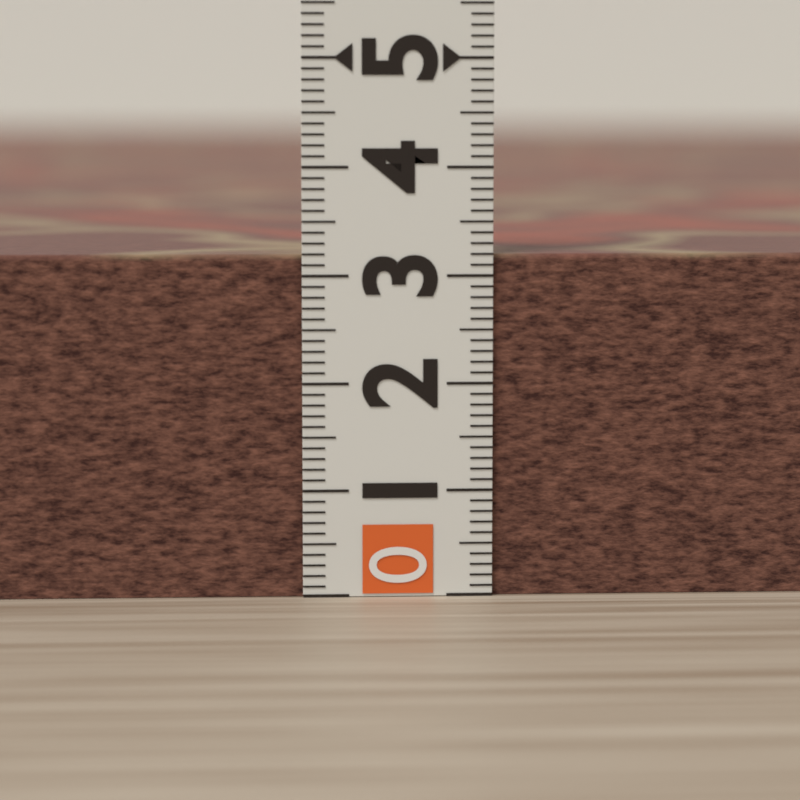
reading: 3.2 (no unit)
